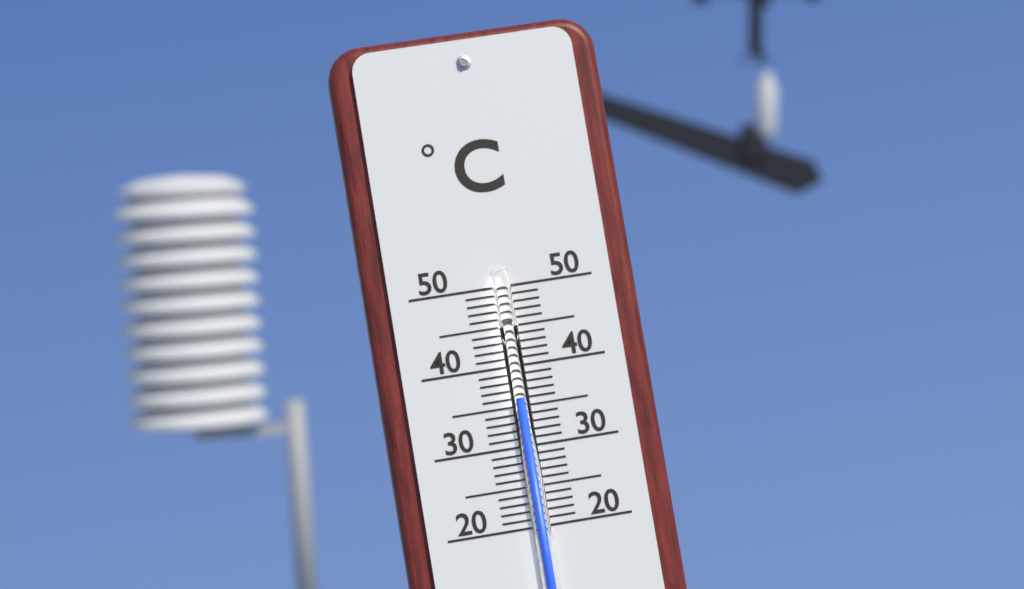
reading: 36 °C
